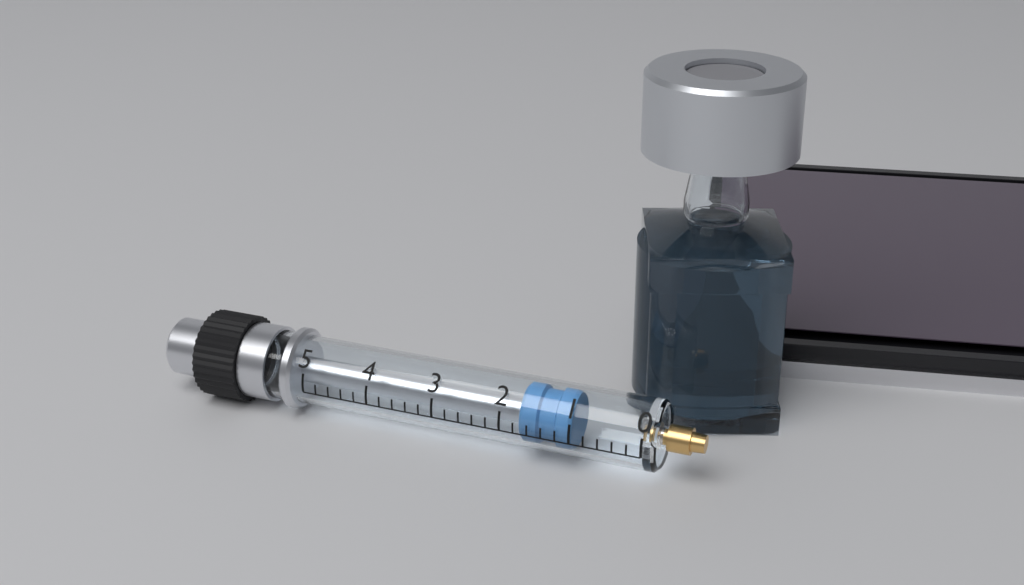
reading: 1.0 (no unit)
